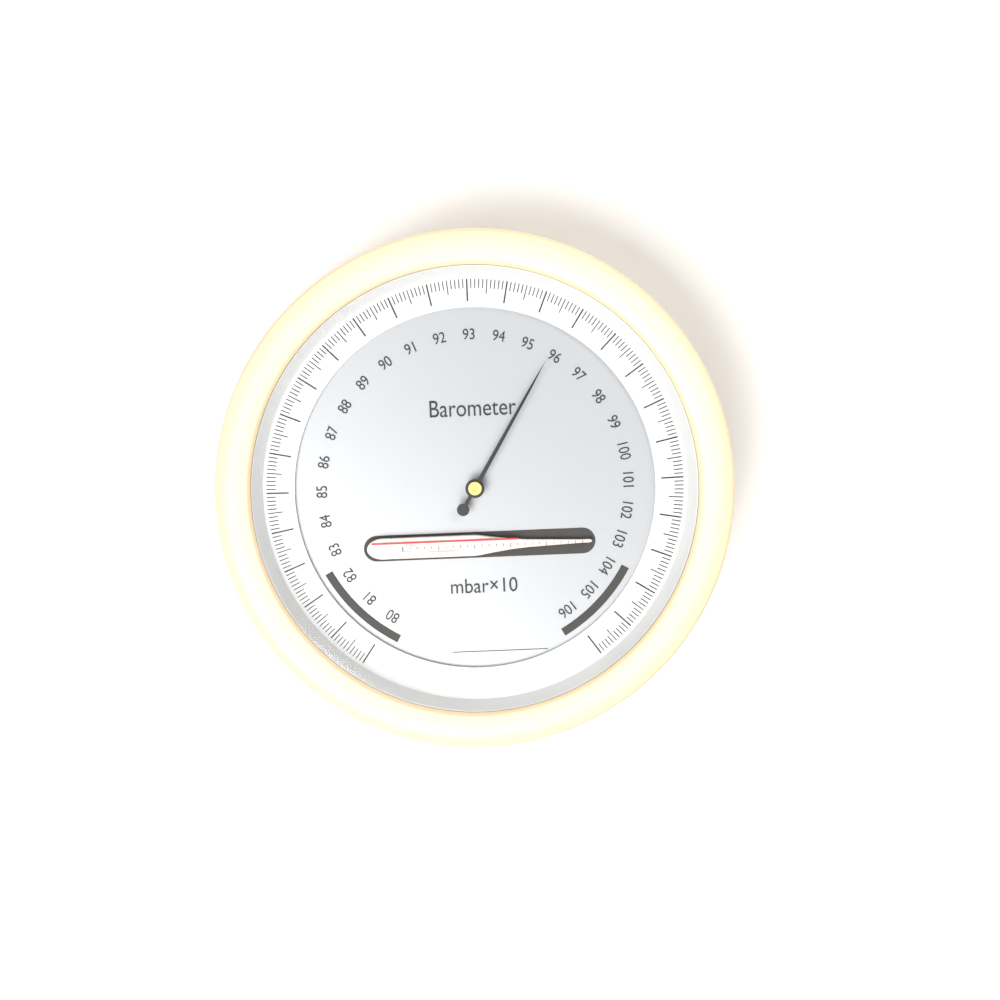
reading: 95.8 mbar×10
